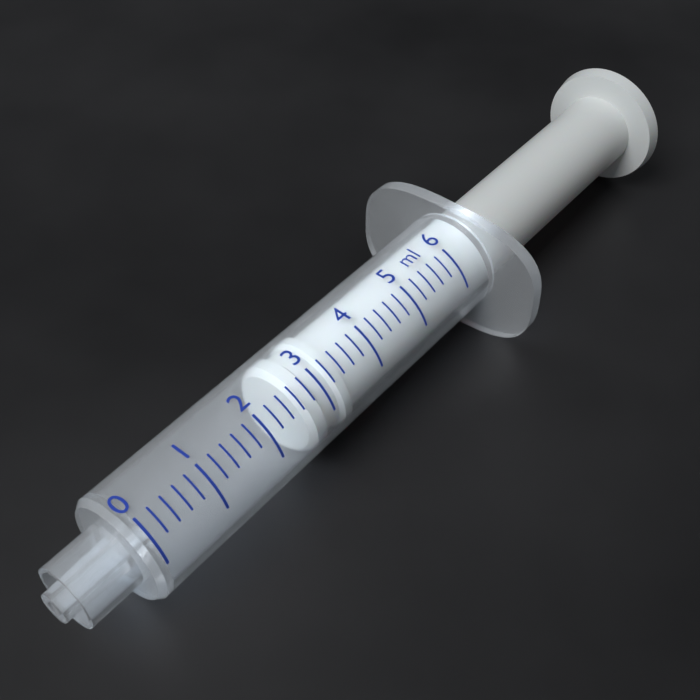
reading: 2.6 ml
